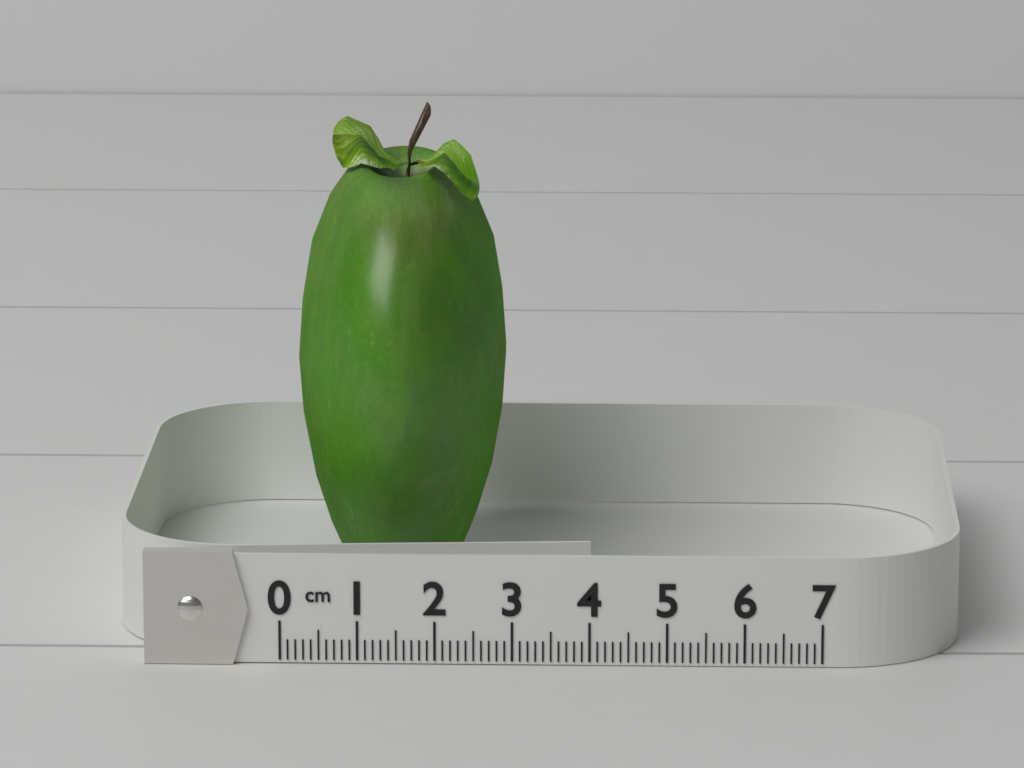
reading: 2.8 cm
